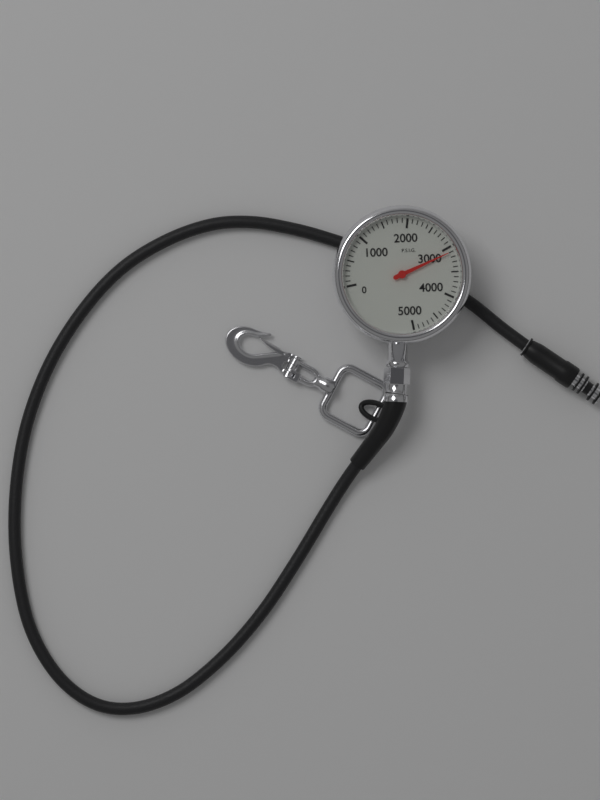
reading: 3100 psi
